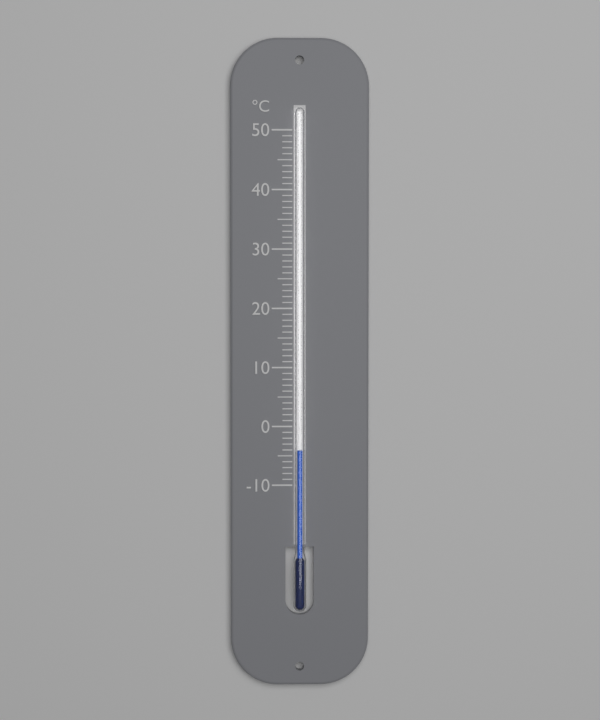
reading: -4 °C
